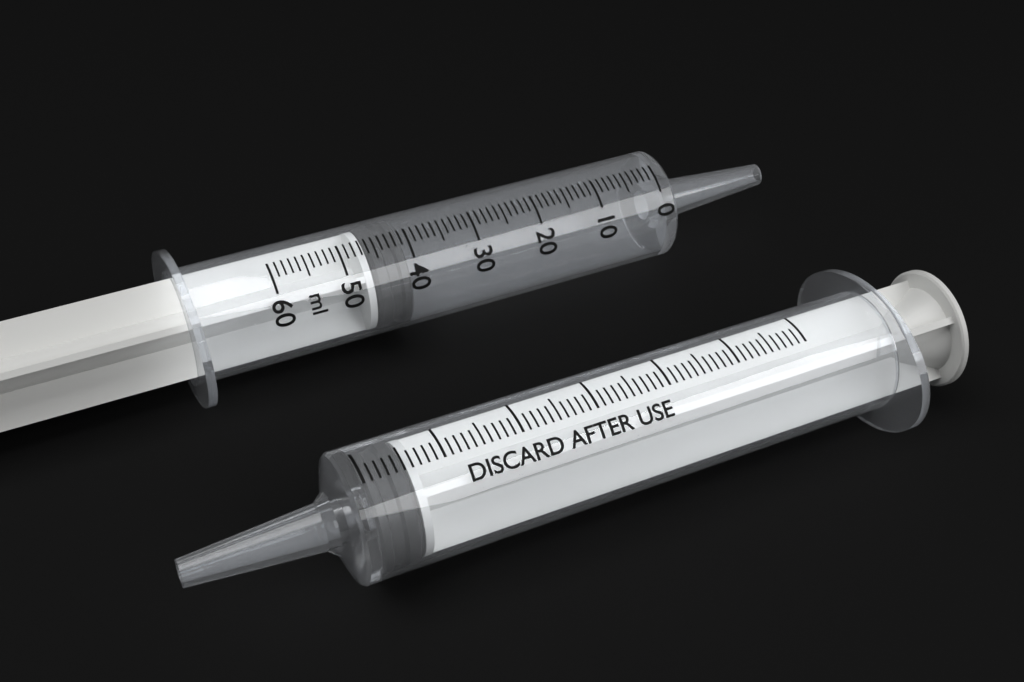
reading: 41 ml
